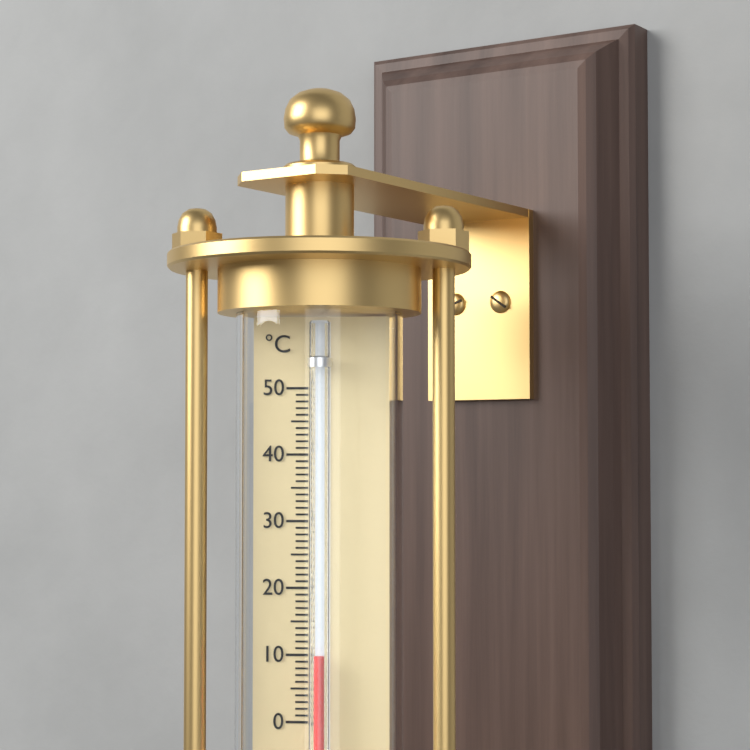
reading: 10 °C
